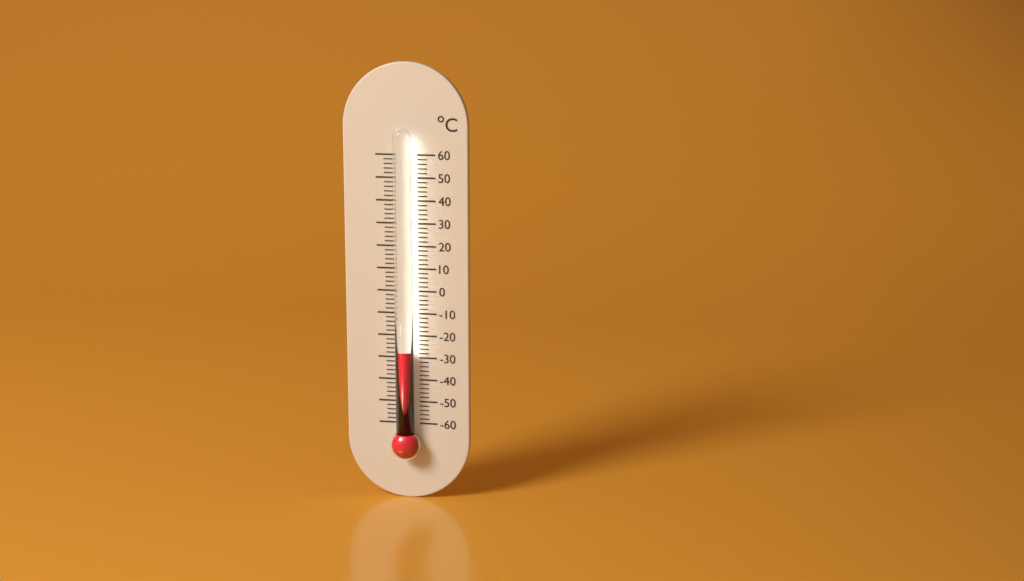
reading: -26 °C
